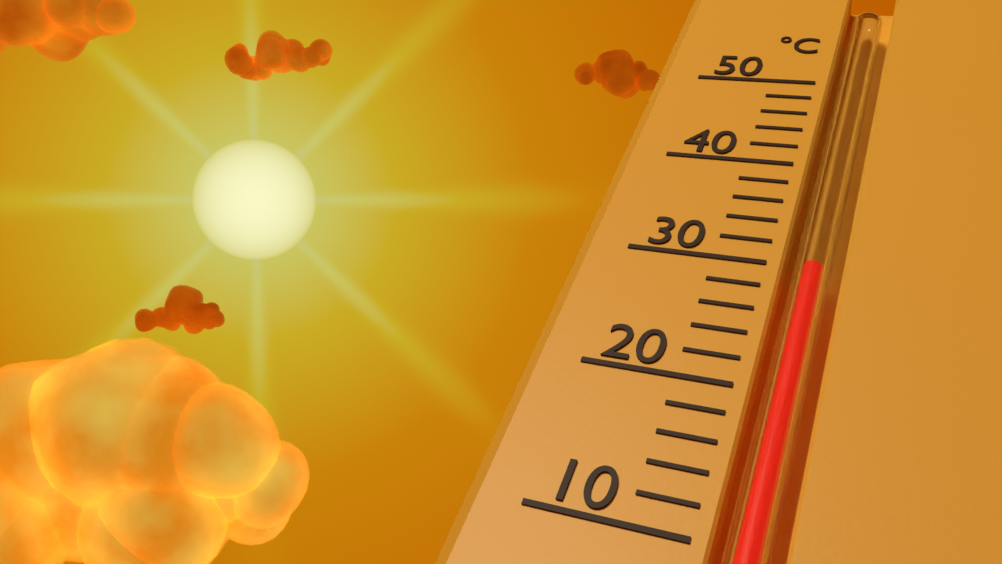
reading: 30 °C
